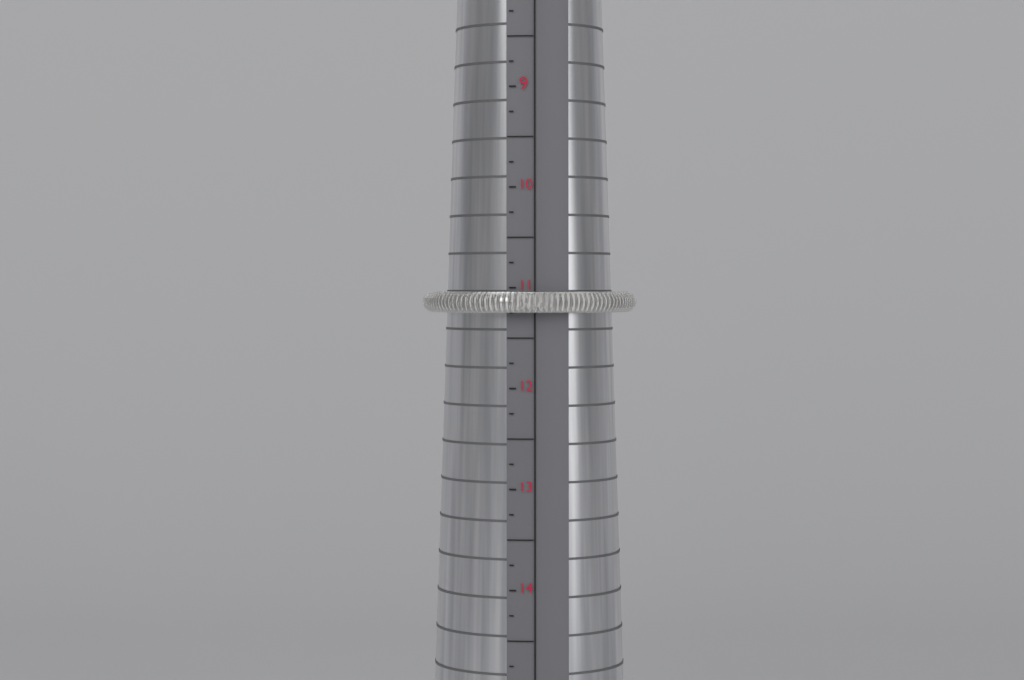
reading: 11.25 (no unit)
